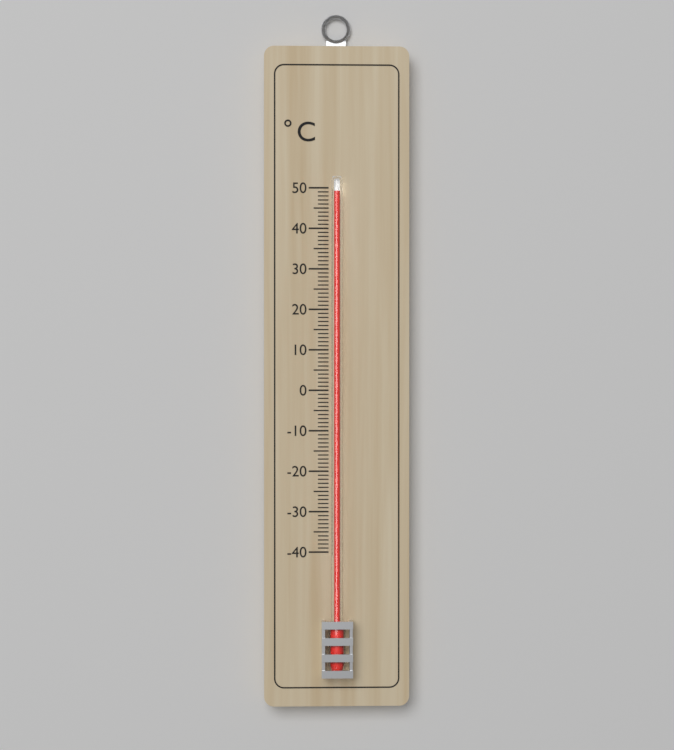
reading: 49 °C
